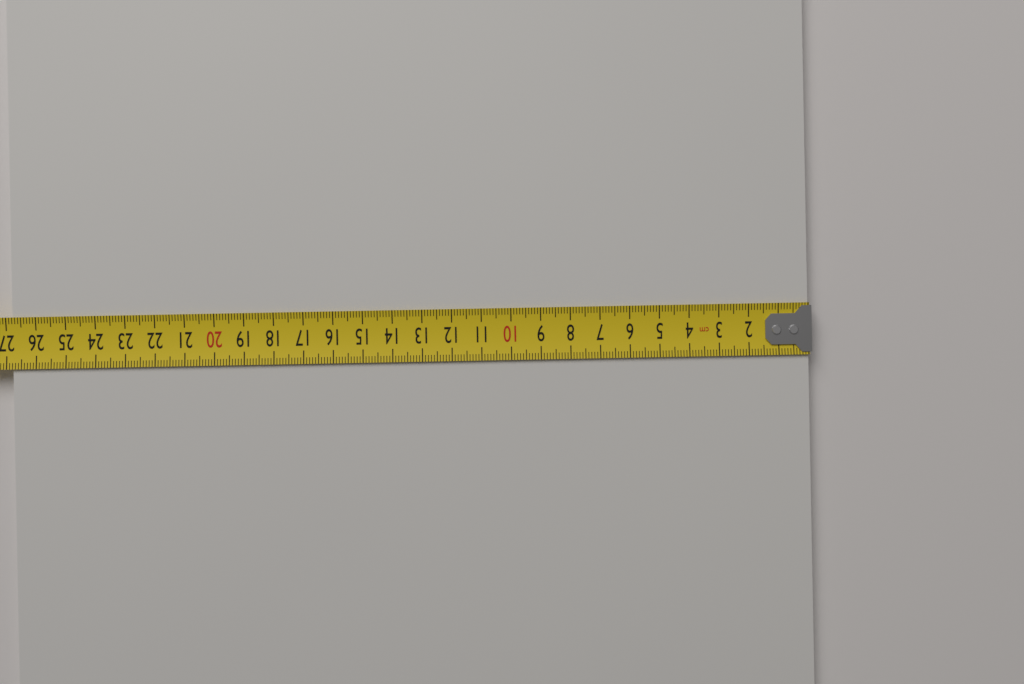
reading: 26.8 cm
